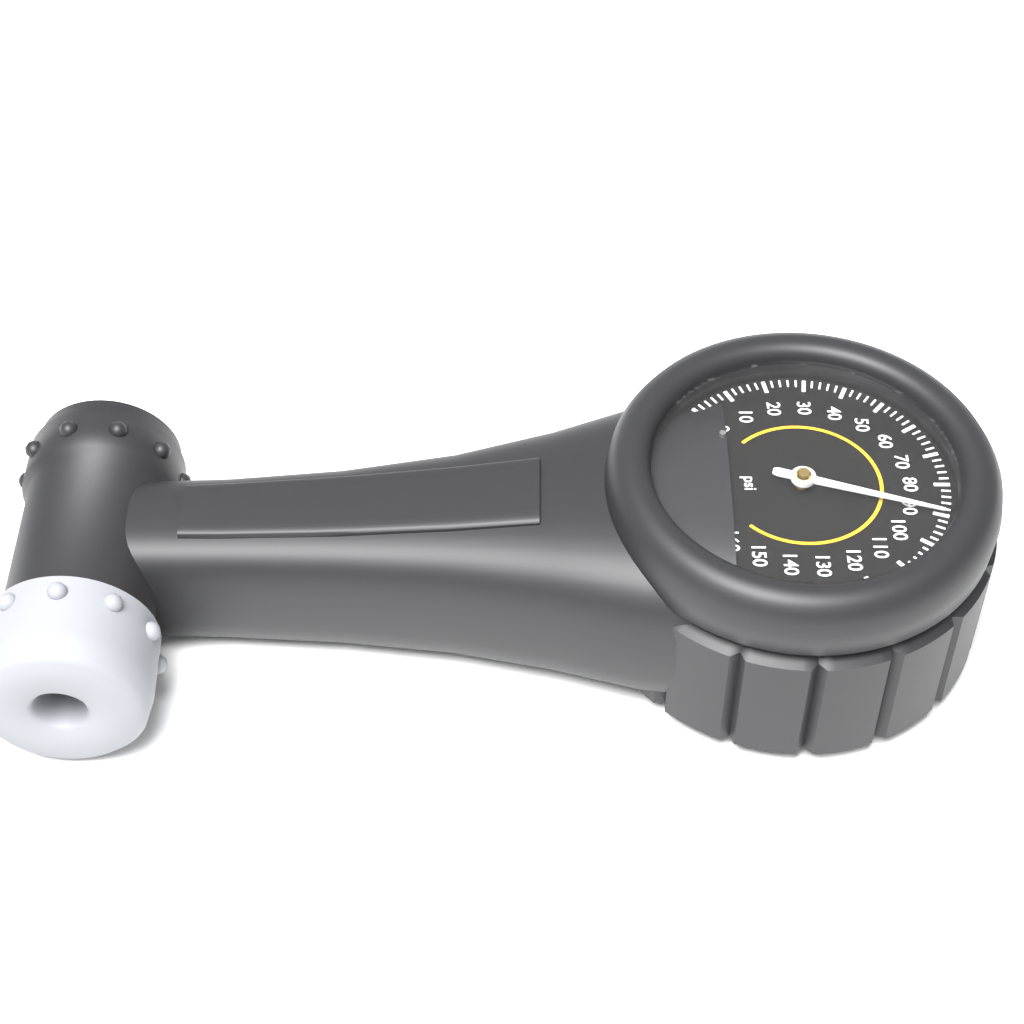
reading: 90 psi
